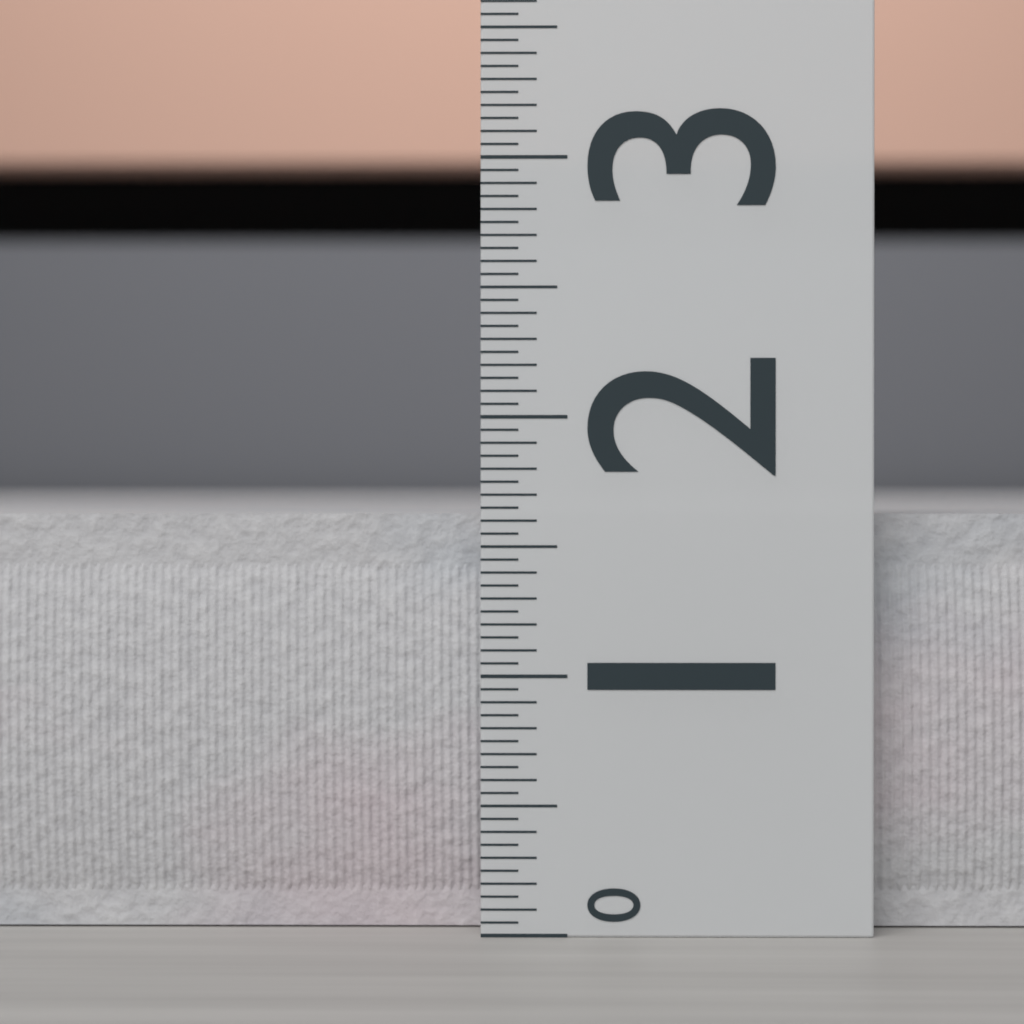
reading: 1.65 (no unit)
